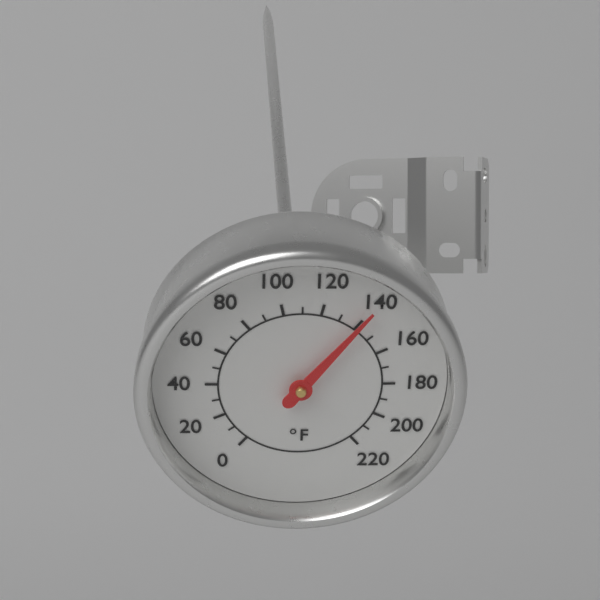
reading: 140 °F
